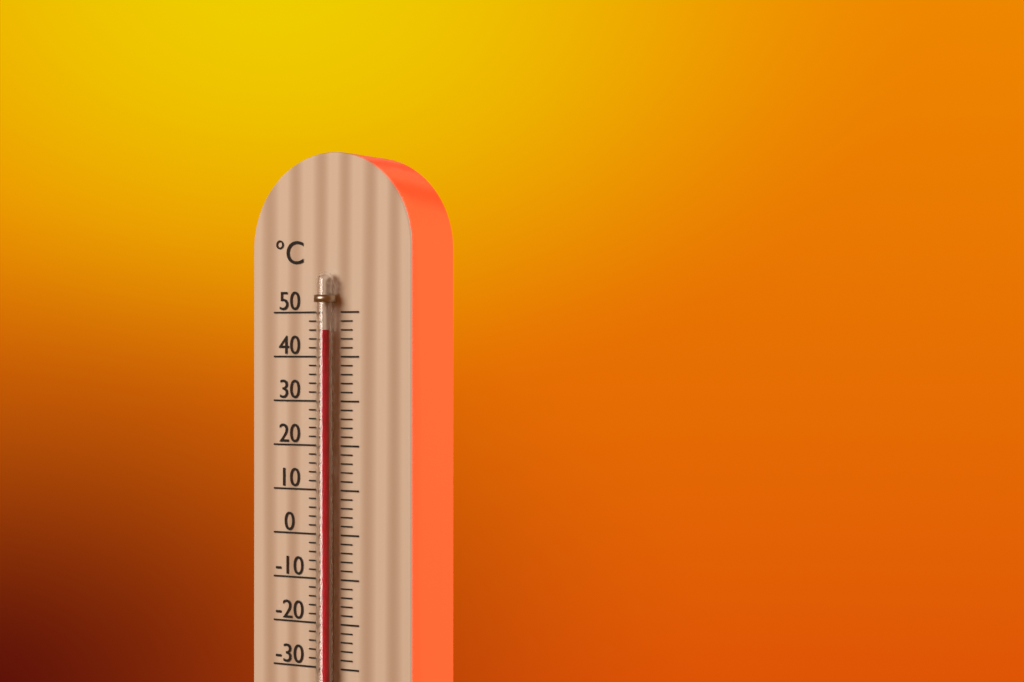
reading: 46 °C
